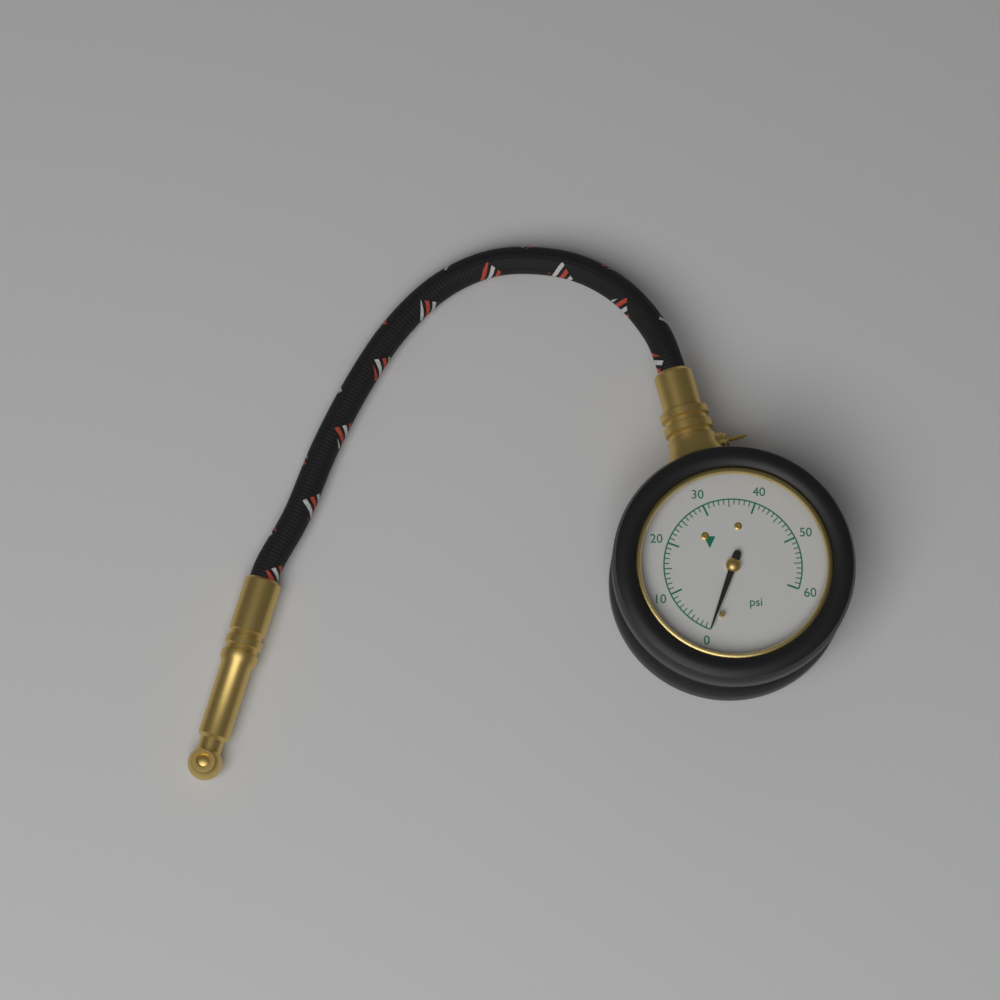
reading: 0 psi
